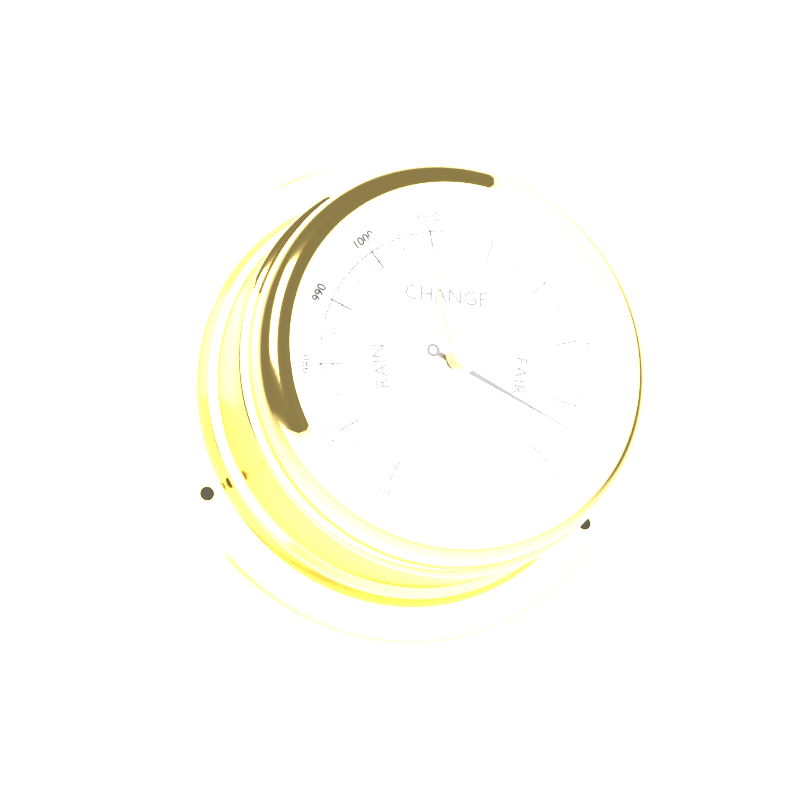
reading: 1054 mbar
